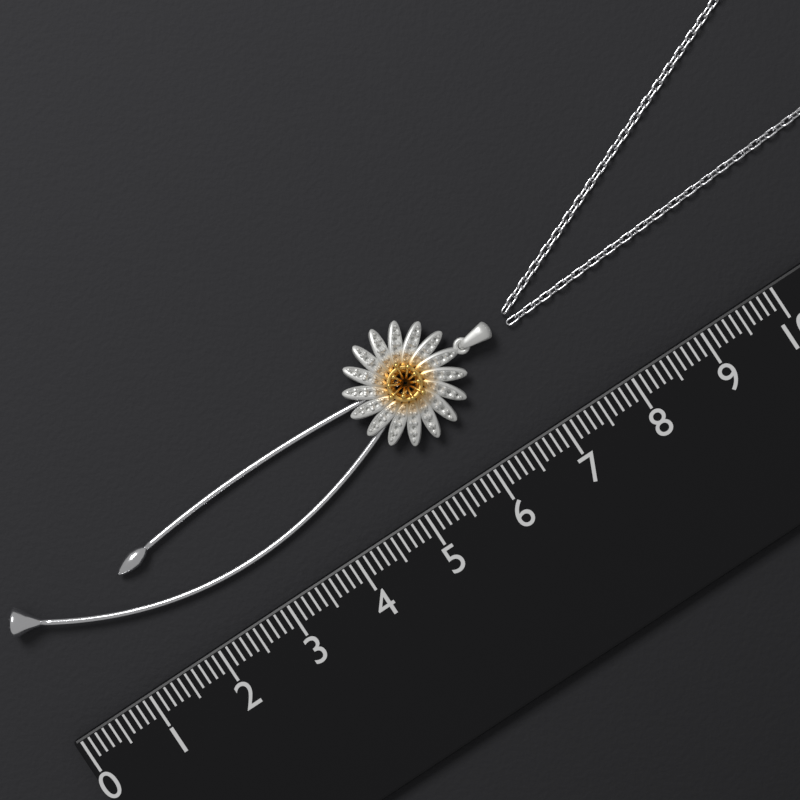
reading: 6.9 (no unit)
